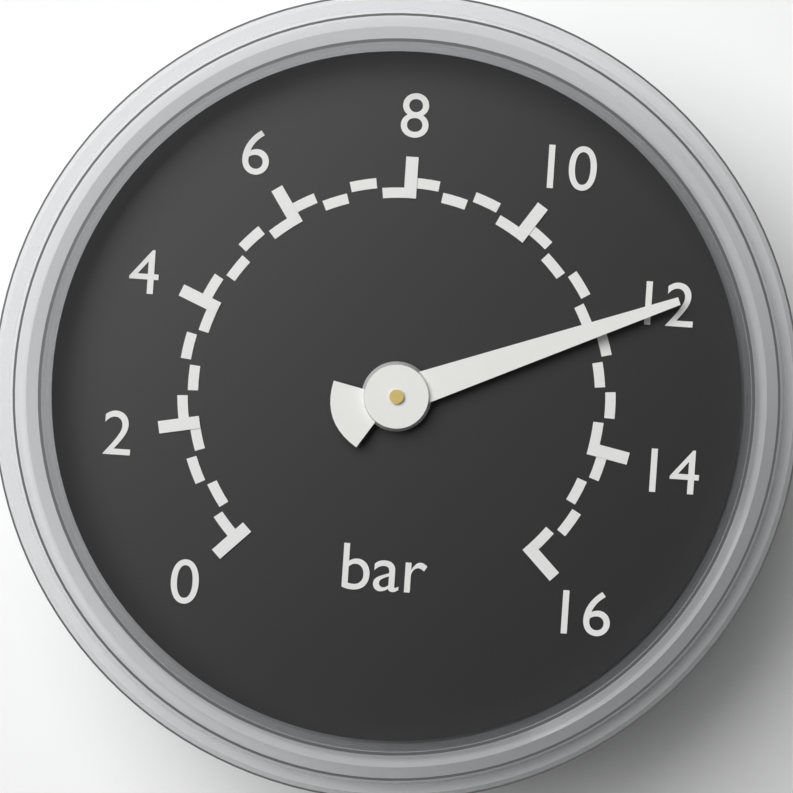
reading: 12.0 bar
